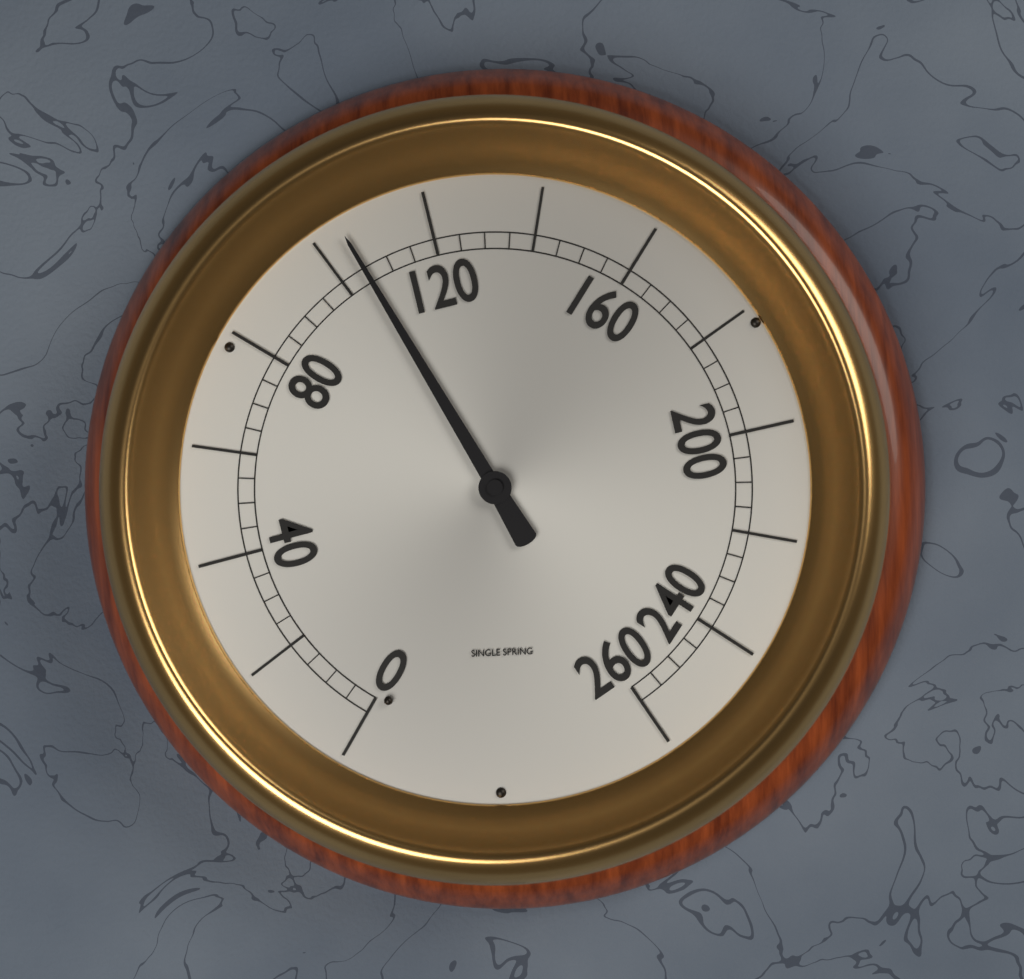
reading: 105 (no unit)
